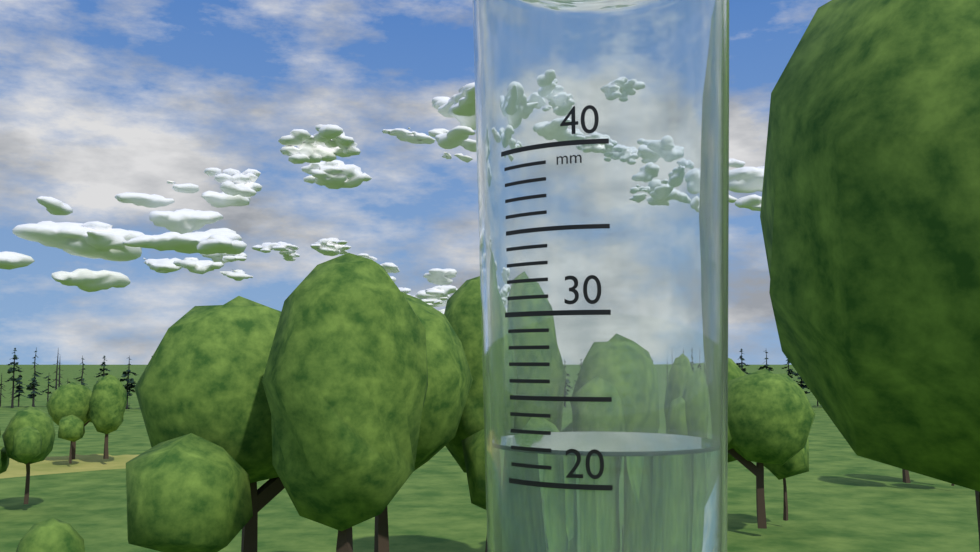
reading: 22 mm
